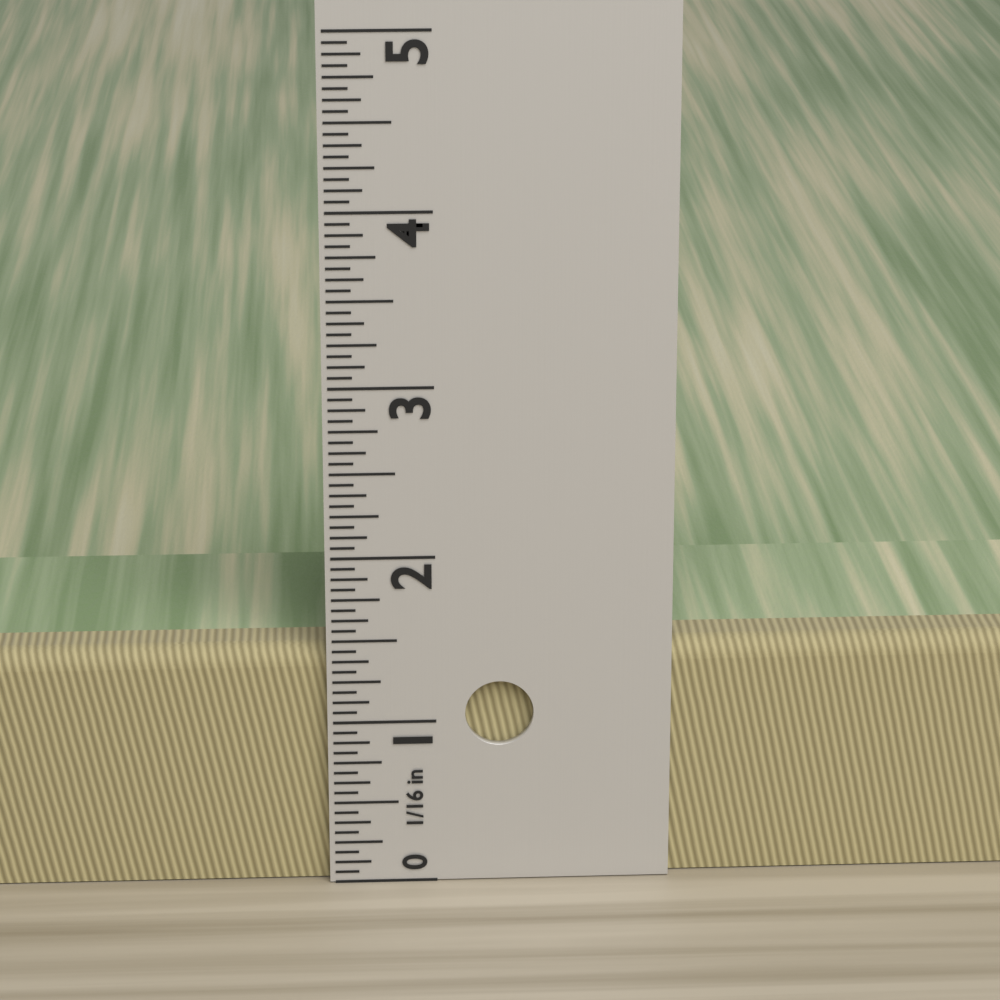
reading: 1.4375 in
